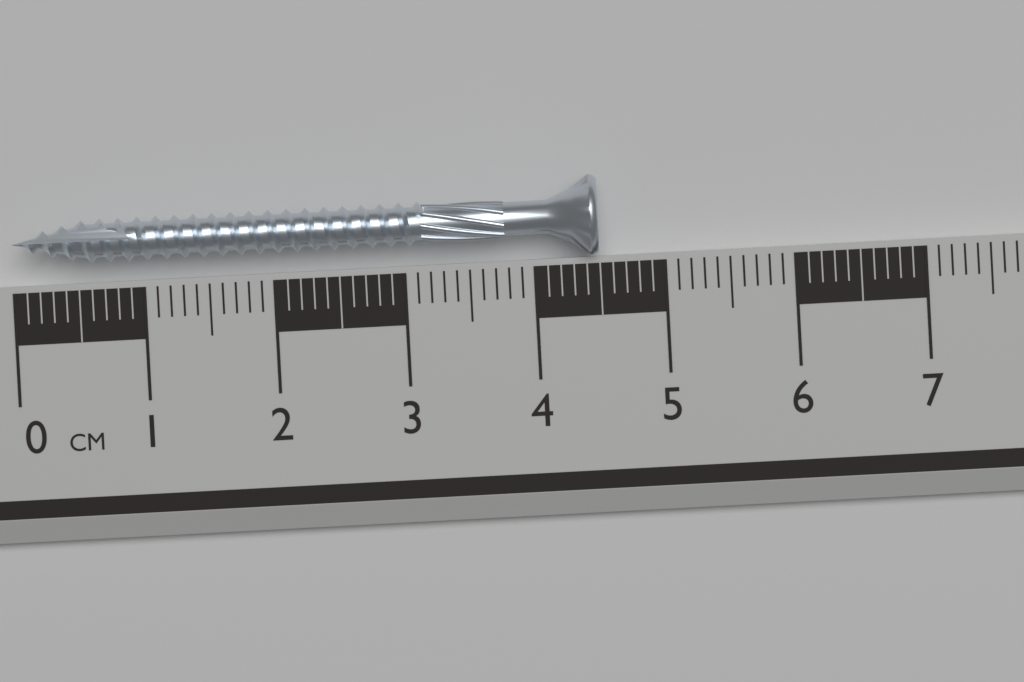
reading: 4.5 cm
